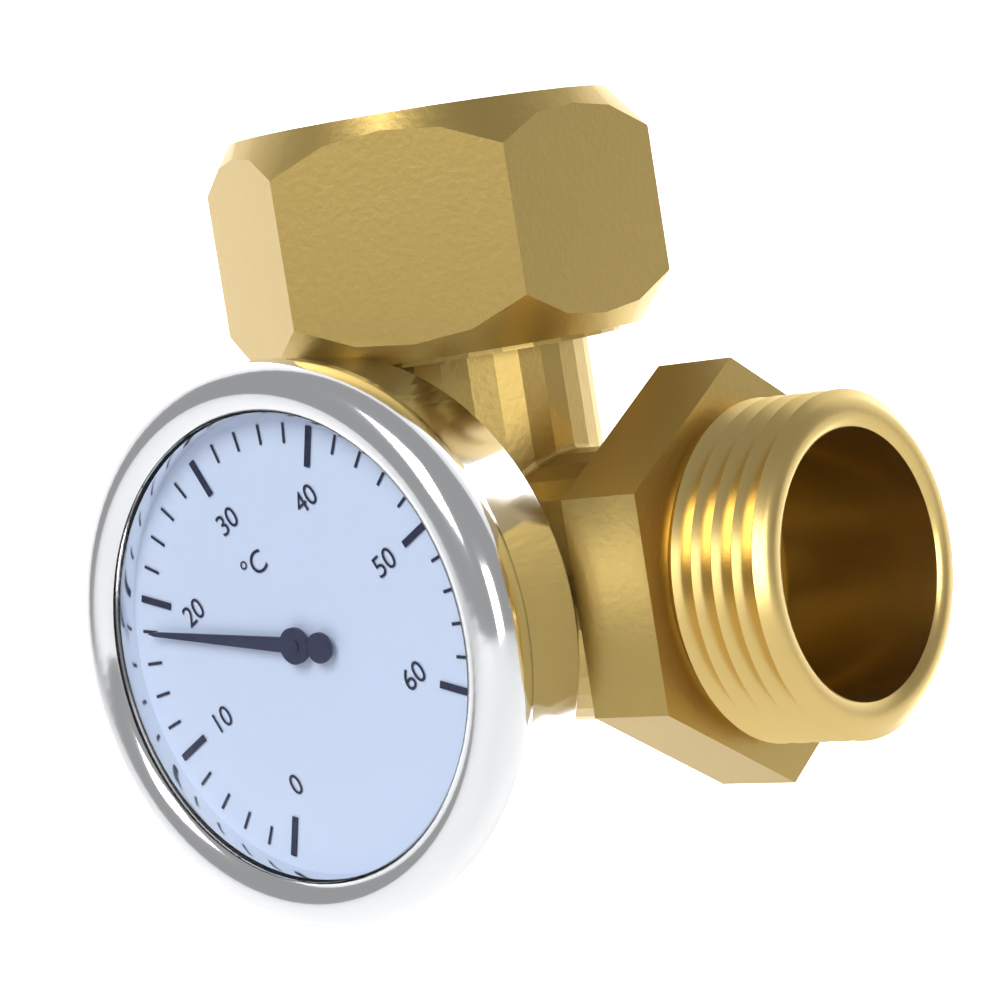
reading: 18 °C
